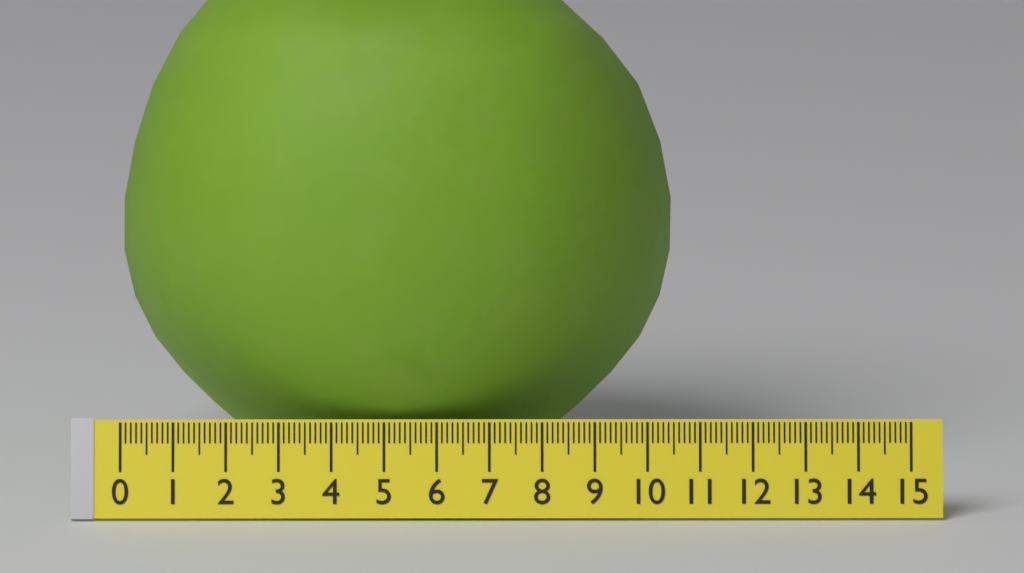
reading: 10.5 (no unit)
